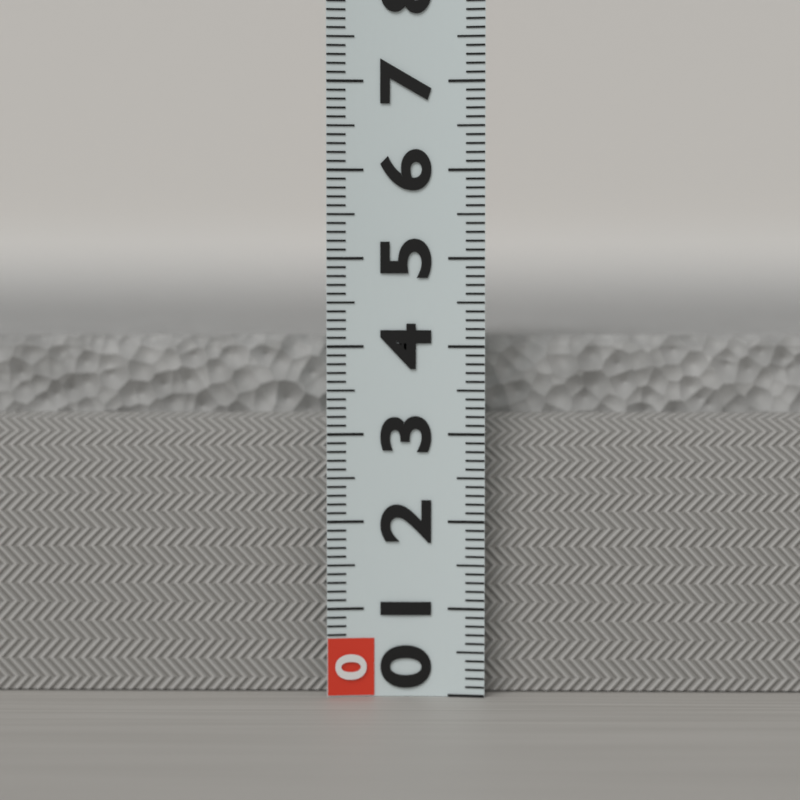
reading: 4.1 (no unit)
